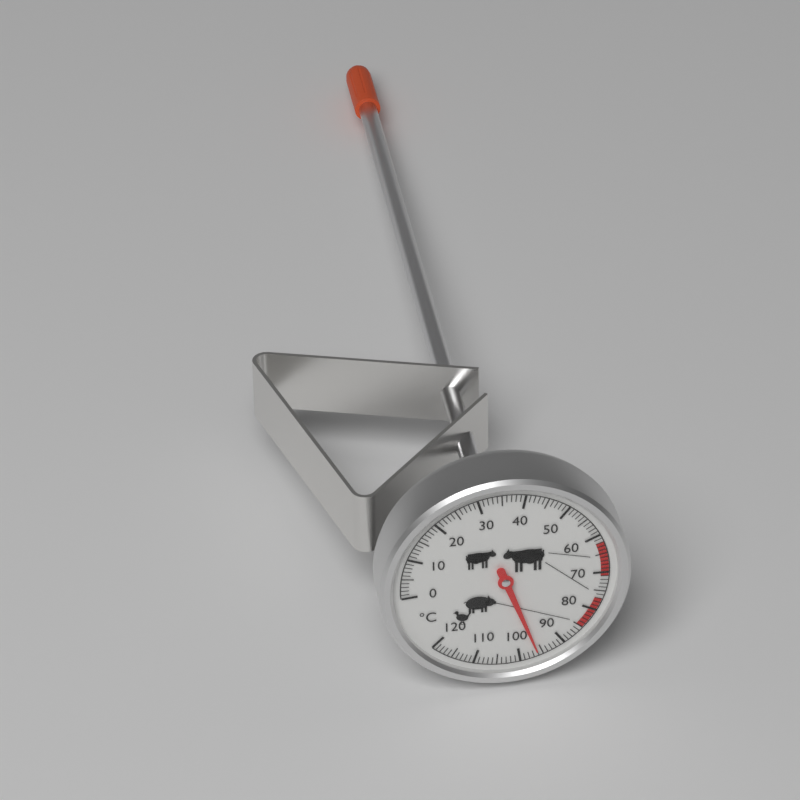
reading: 96 °C
